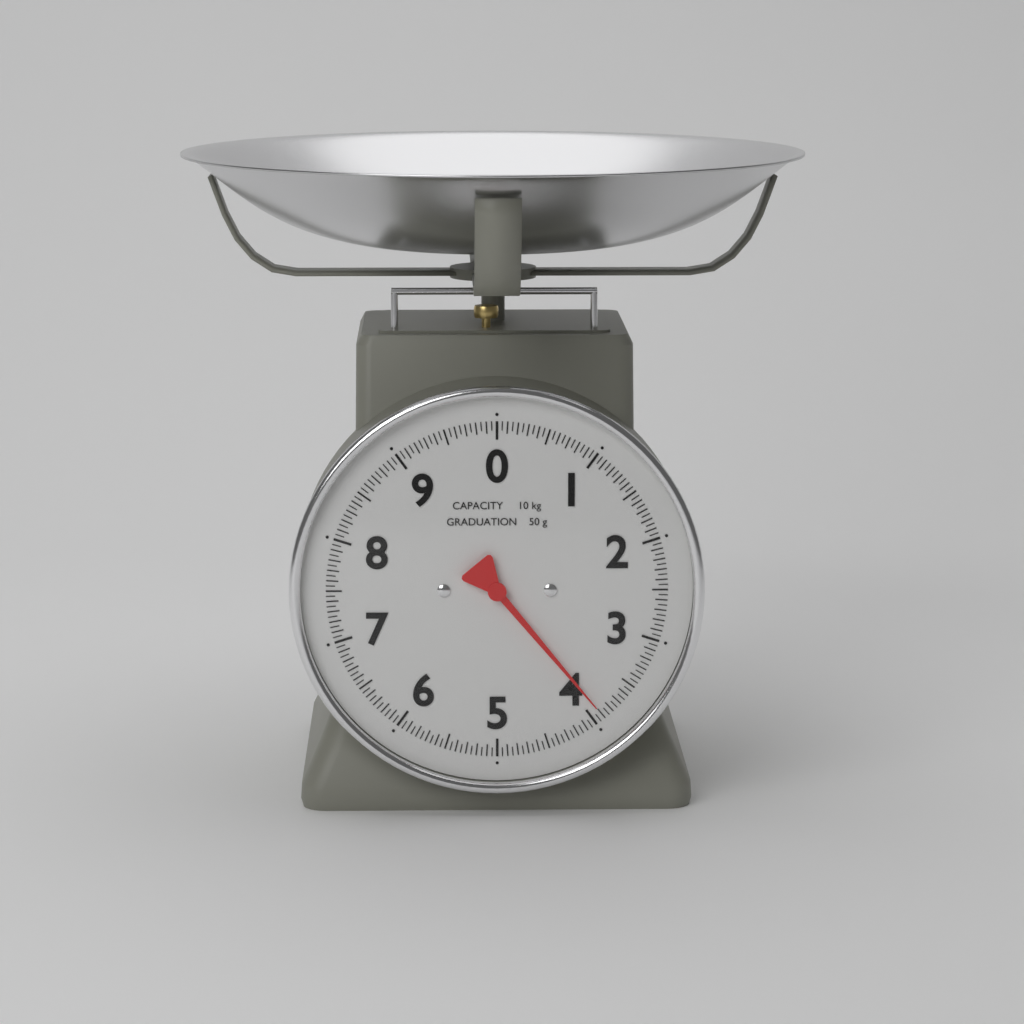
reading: 3.90 kg
